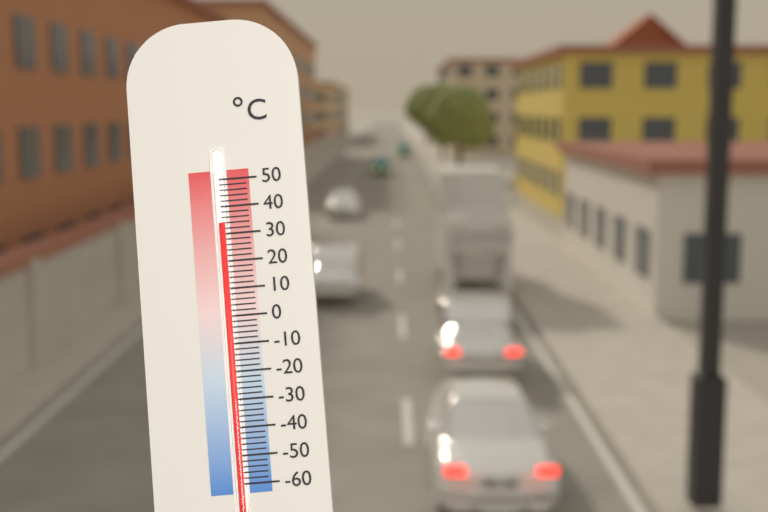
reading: 34 °C
